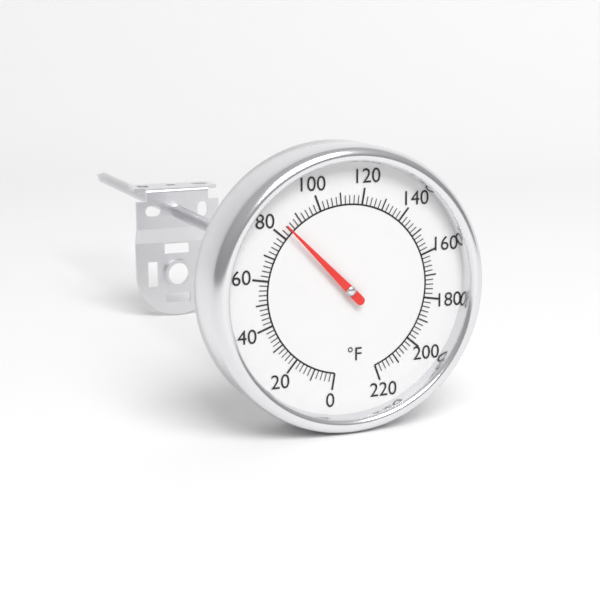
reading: 84 °F
